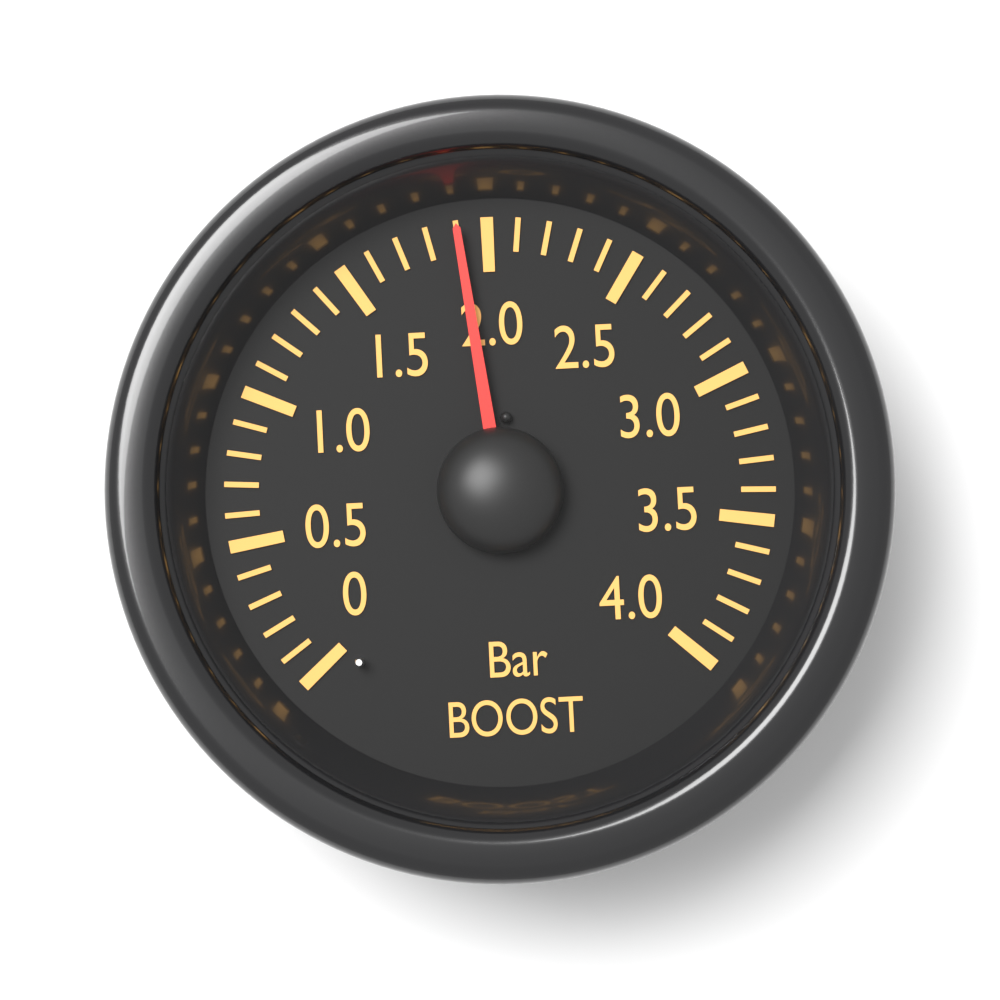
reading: 1.9 bar
